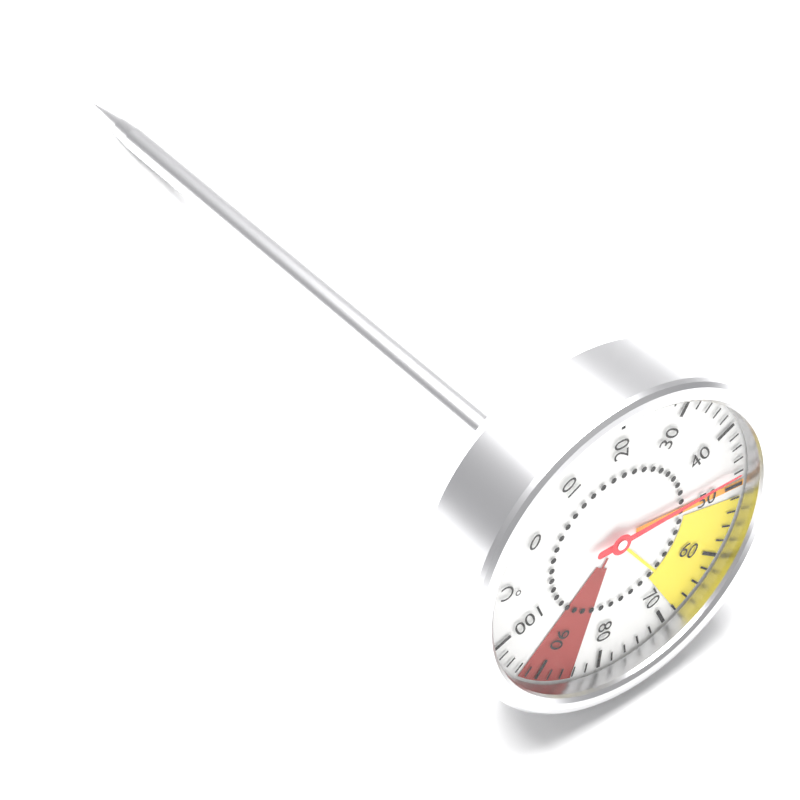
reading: 48 °C
